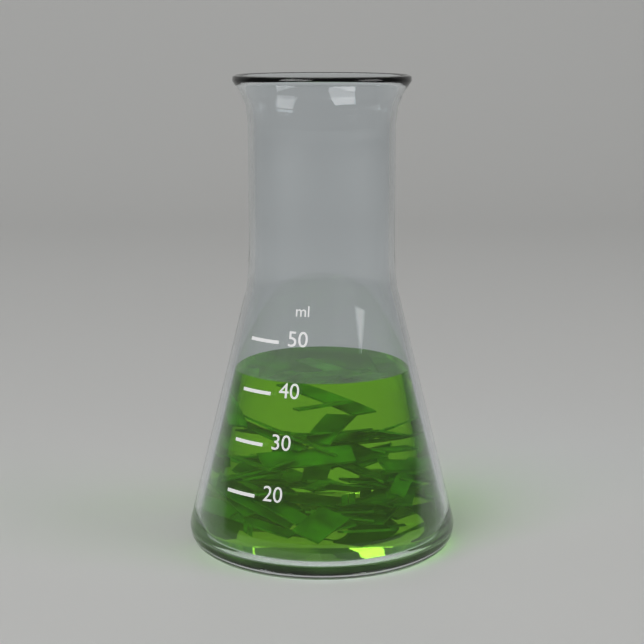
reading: 42 ml
